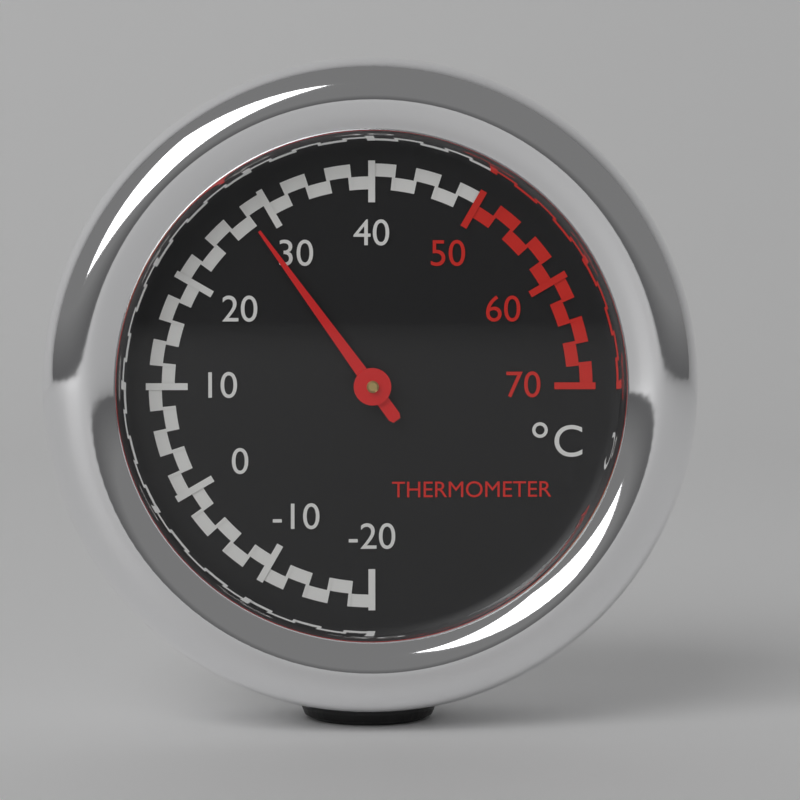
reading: 28 °C
